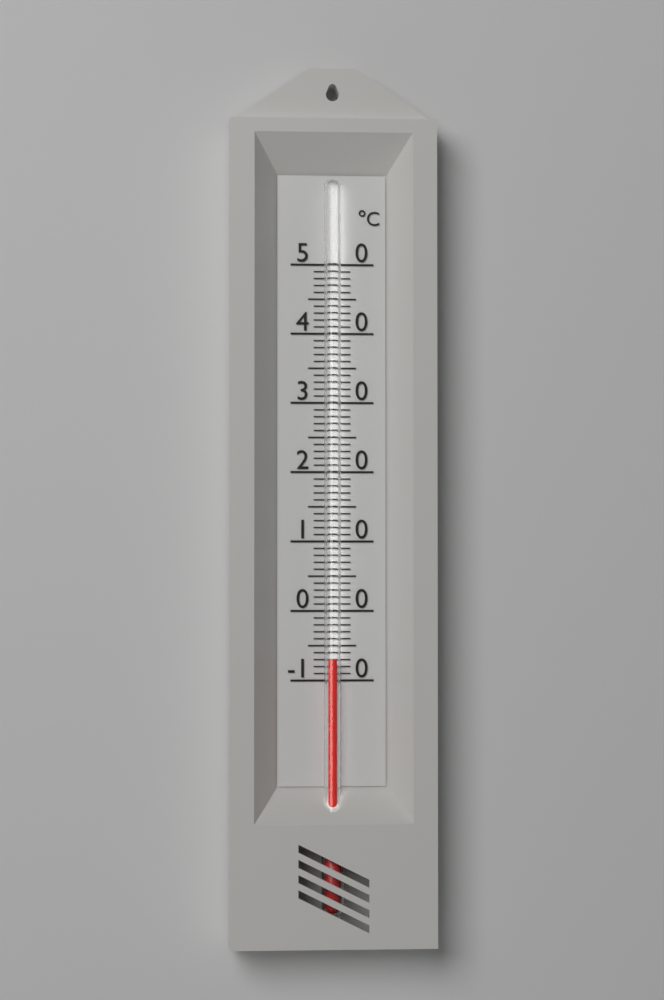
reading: -7 °C
